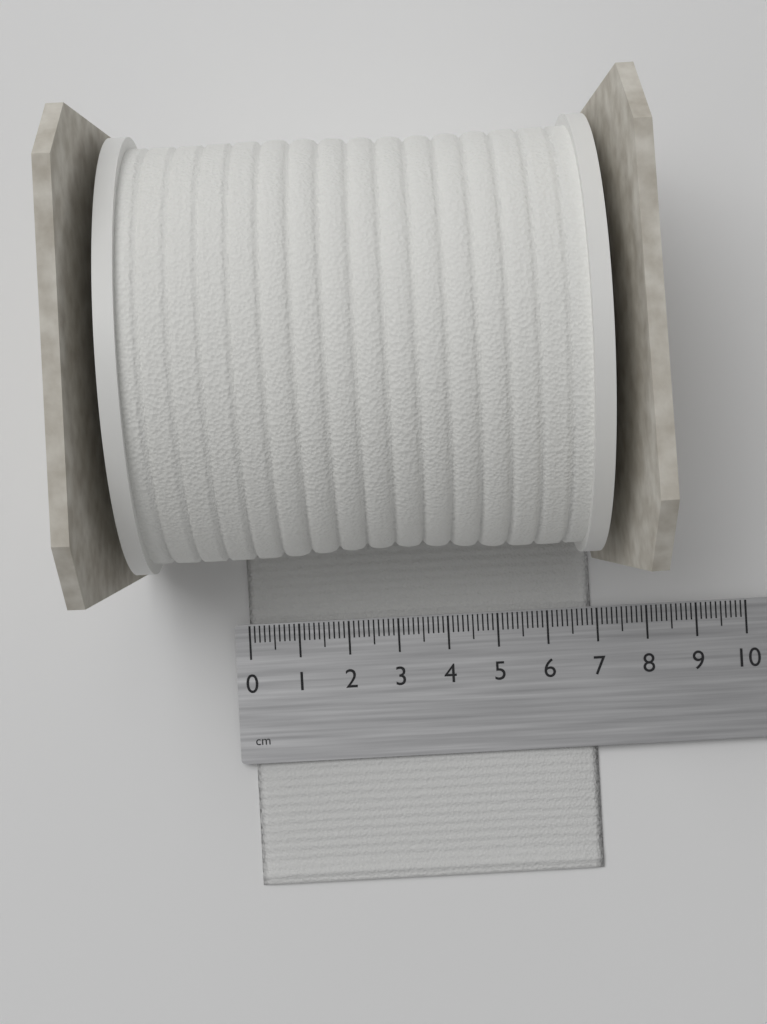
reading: 6.9 cm
